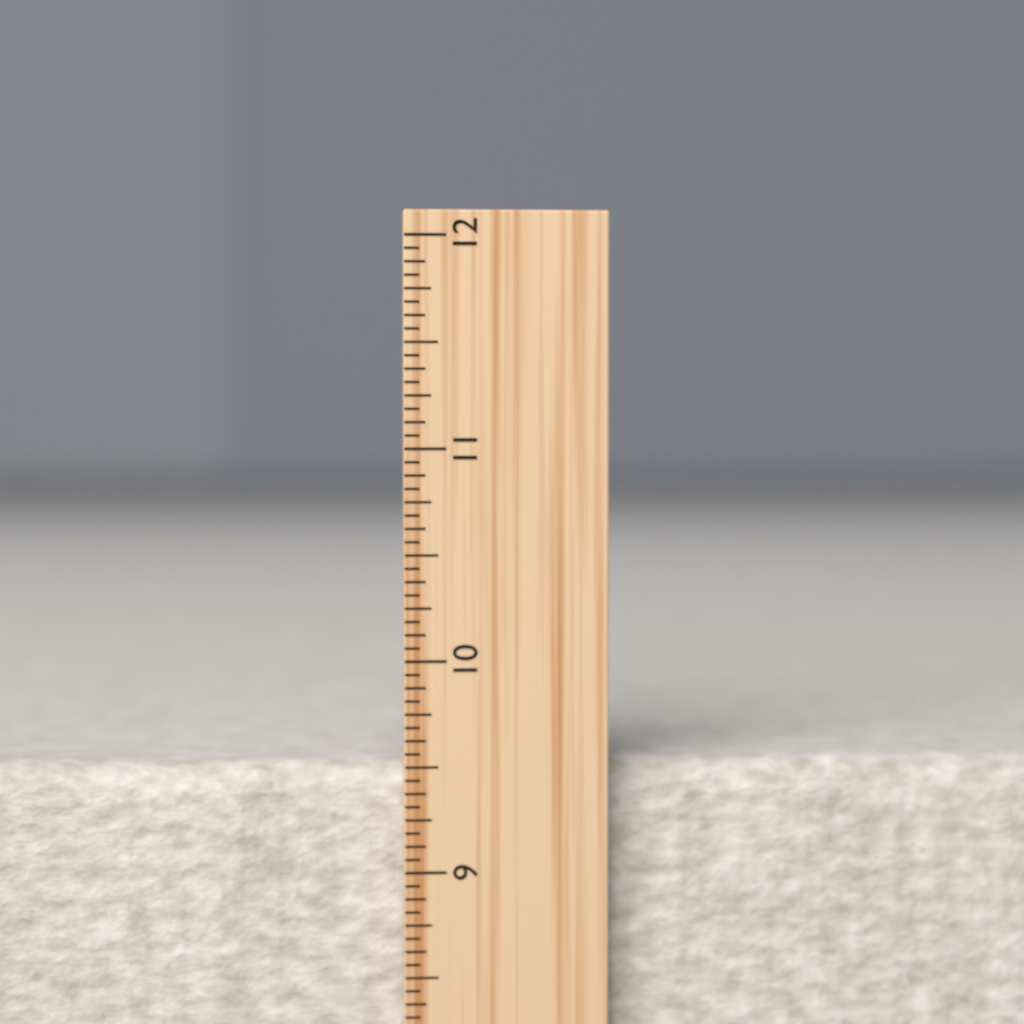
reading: 9.5000 inch
